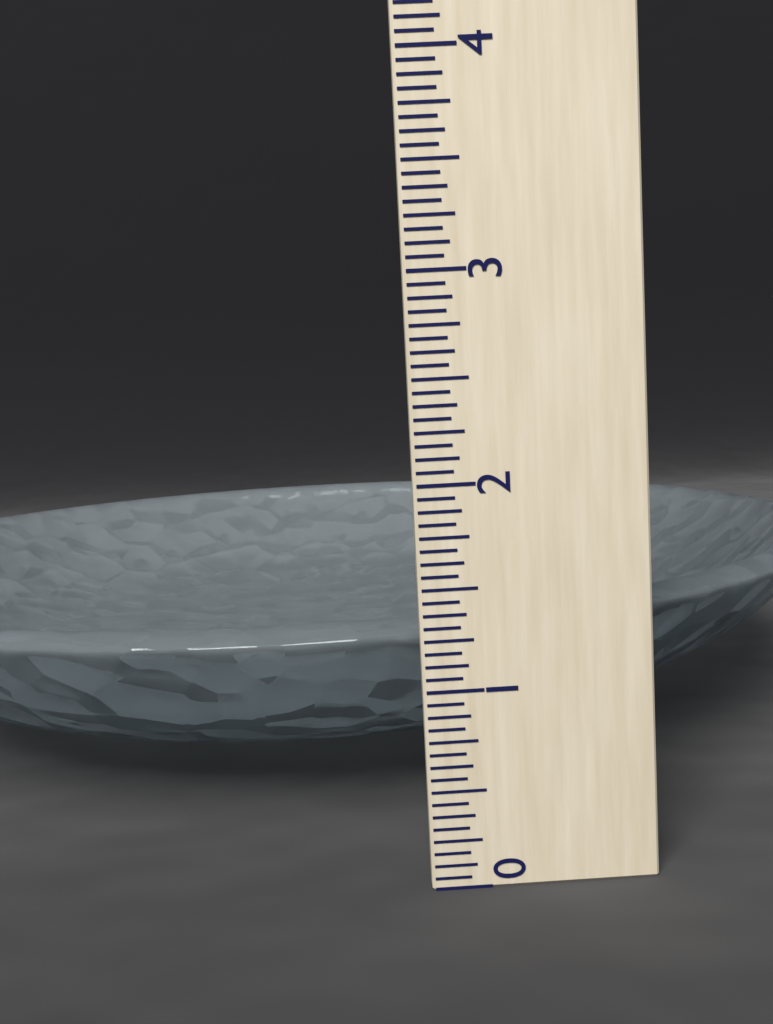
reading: 1.3125 (no unit)
